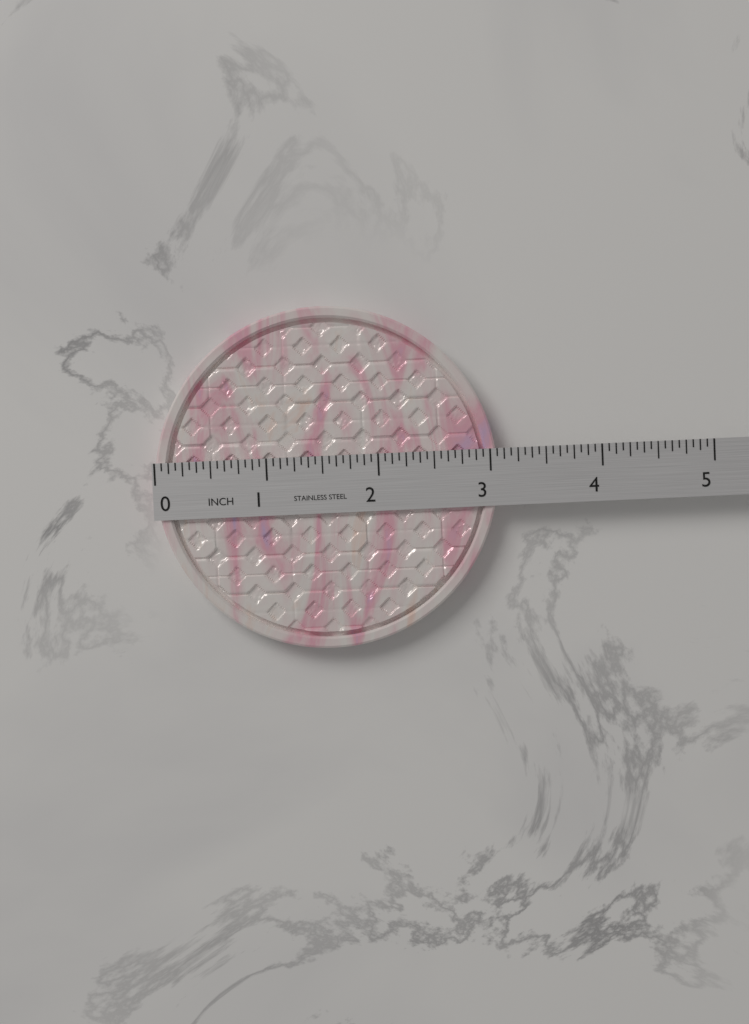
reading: 3.0625 in
